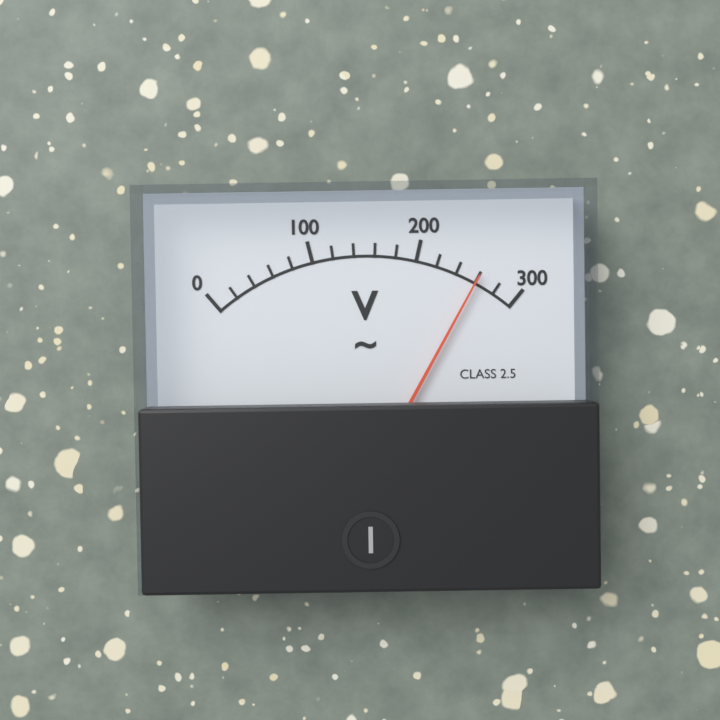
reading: 260 V
